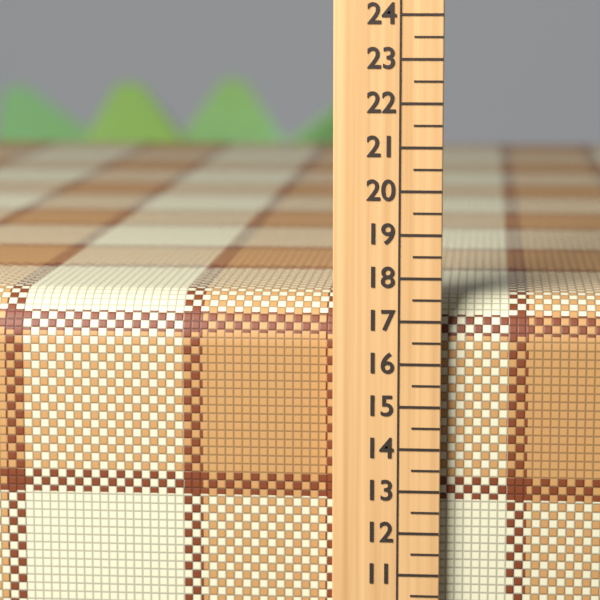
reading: 17.5 (no unit)
